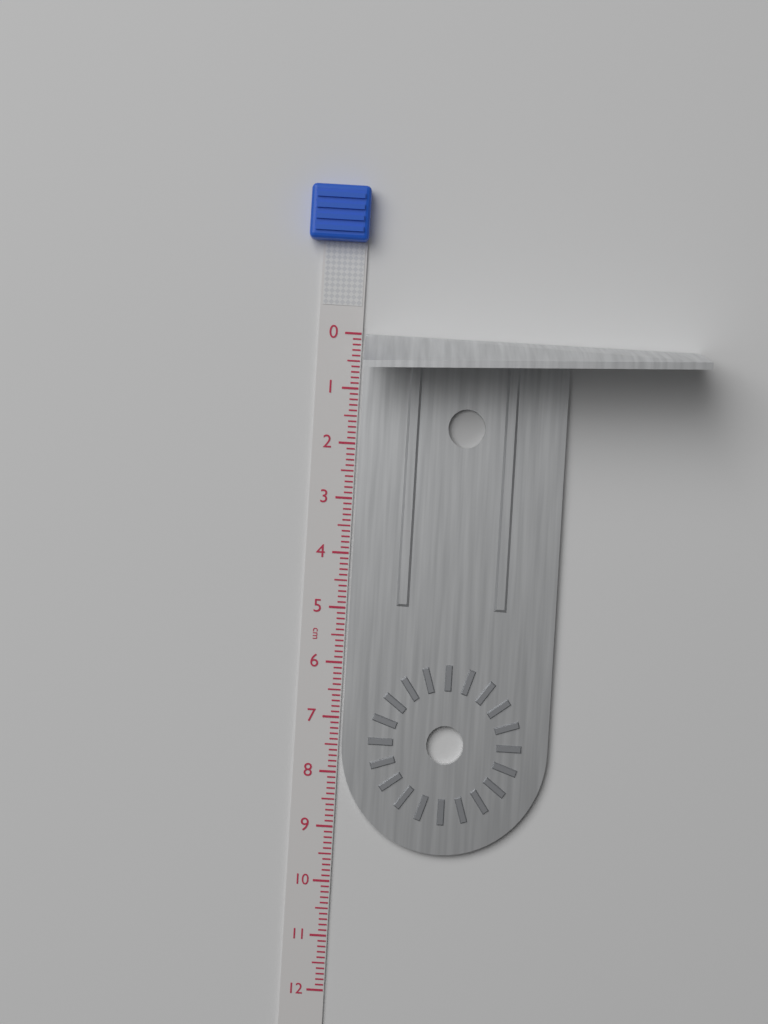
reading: 9.4 cm
